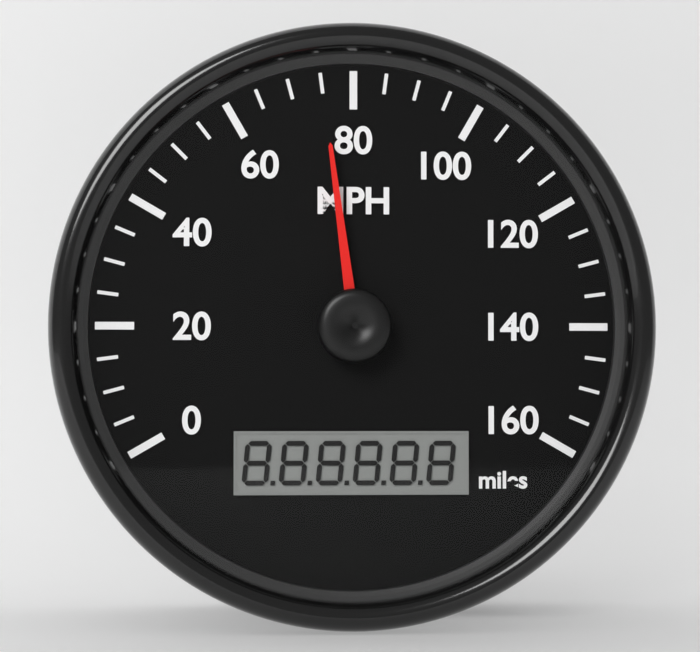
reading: 75 mph
